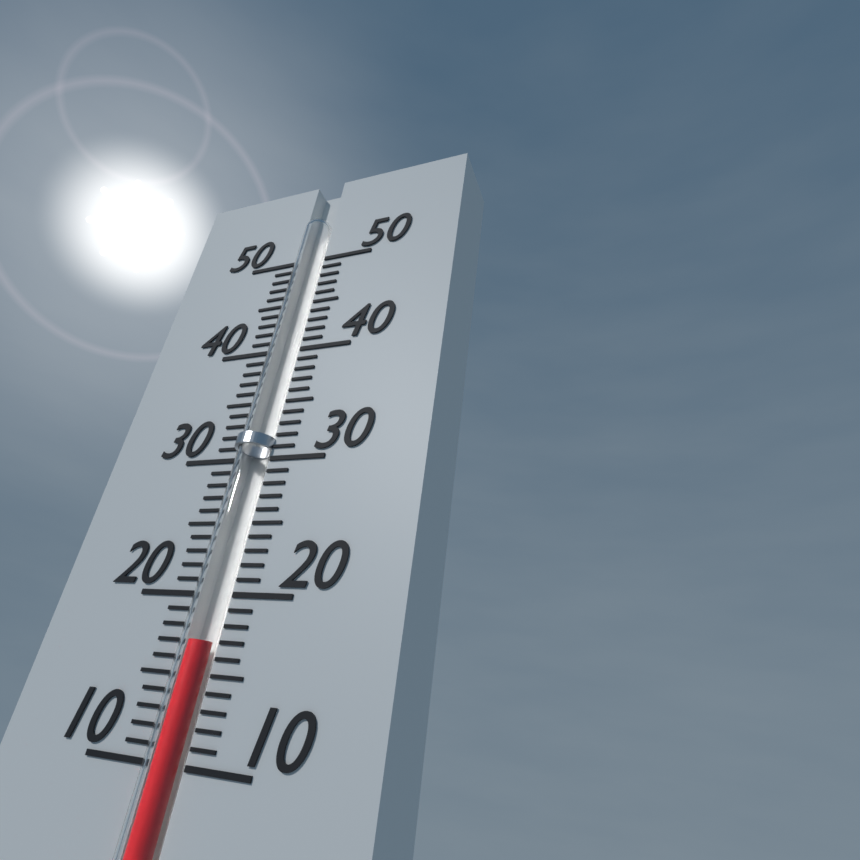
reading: 17 (no unit)
